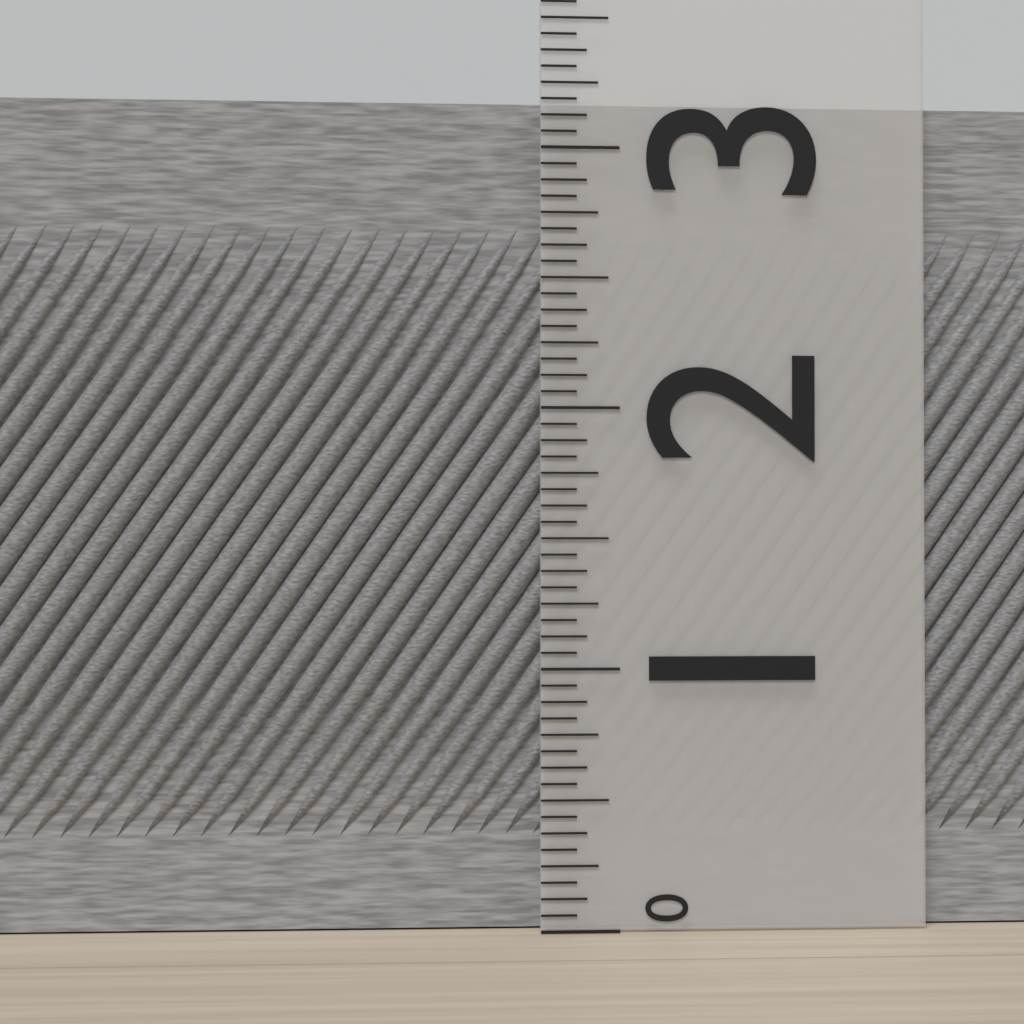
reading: 3.1875 (no unit)
